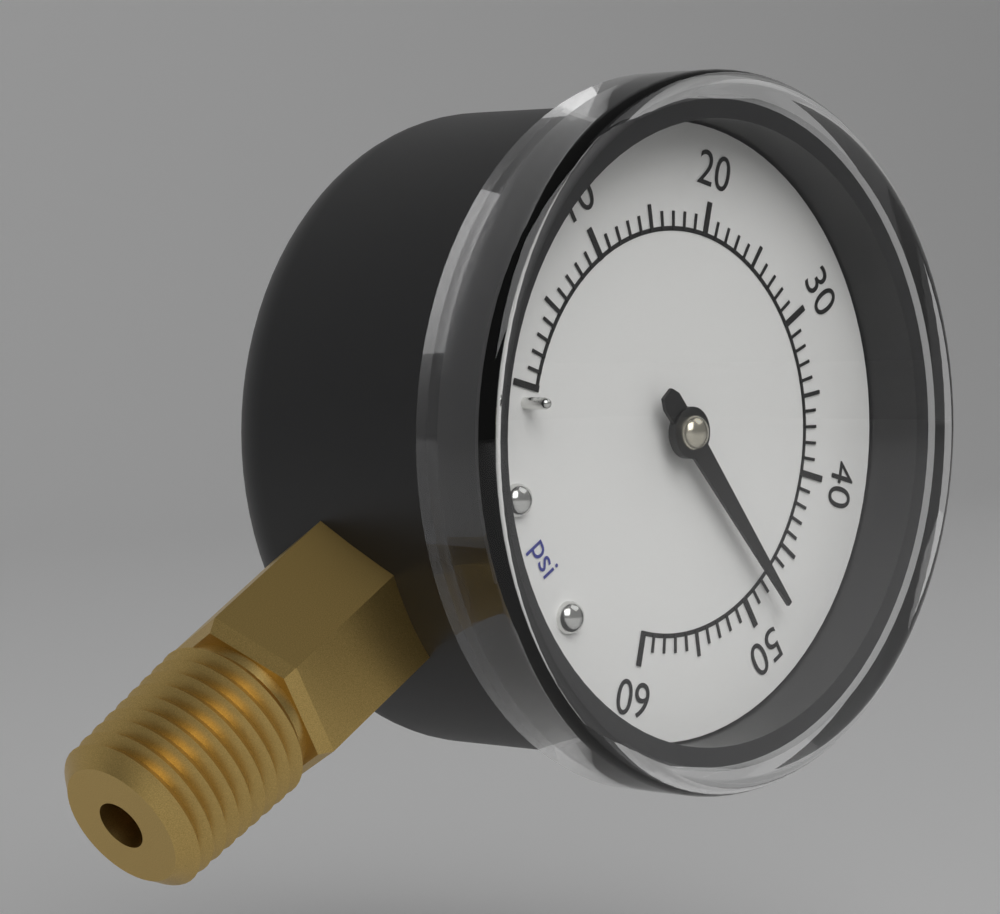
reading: 48 psi
